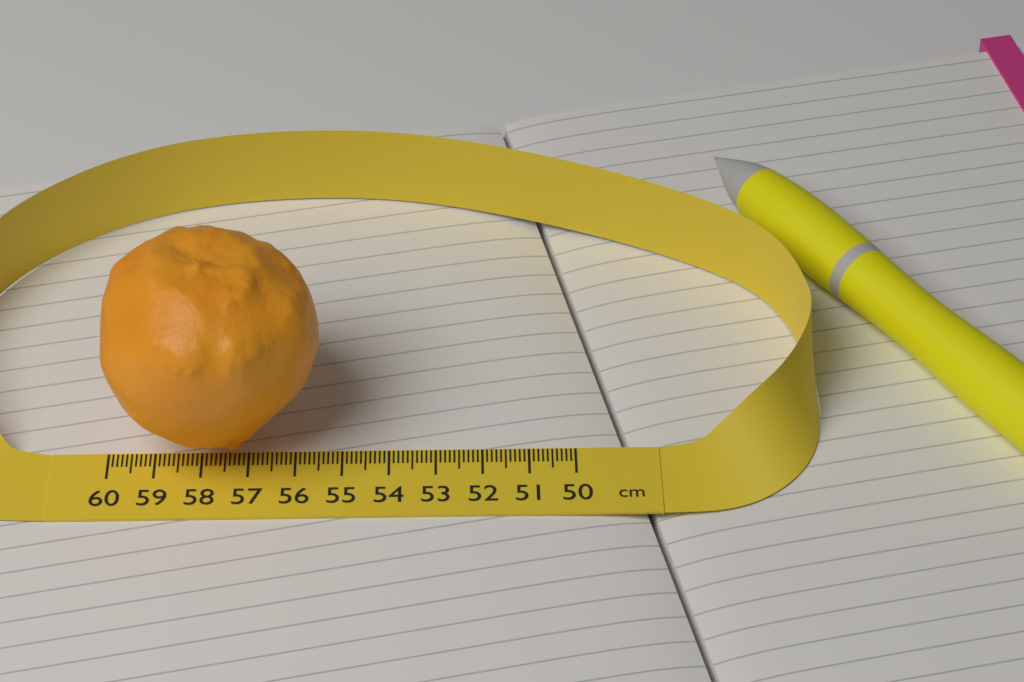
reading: 55.4 cm
